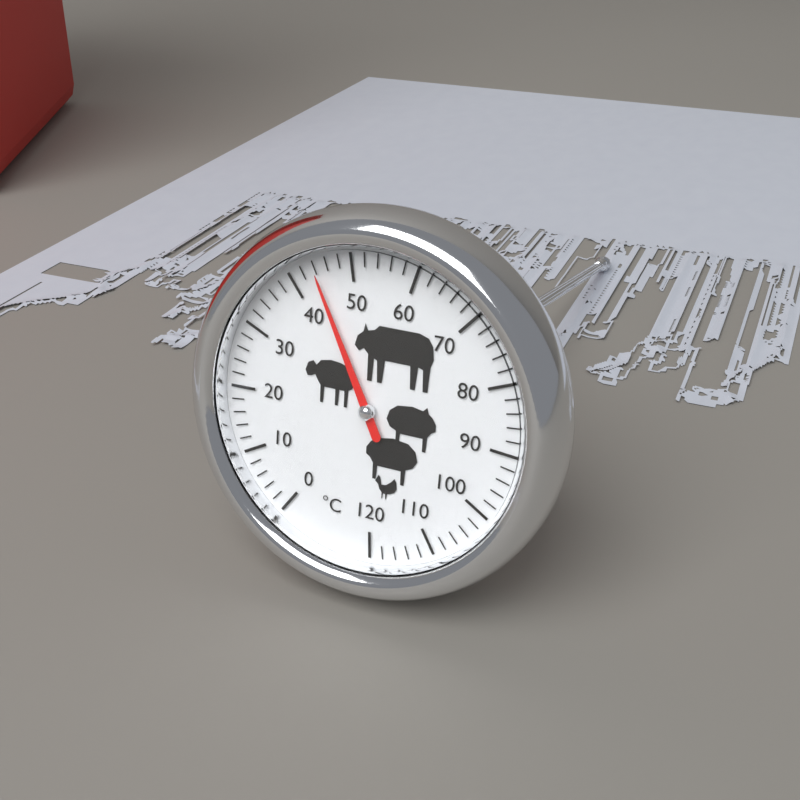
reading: 44 °C
